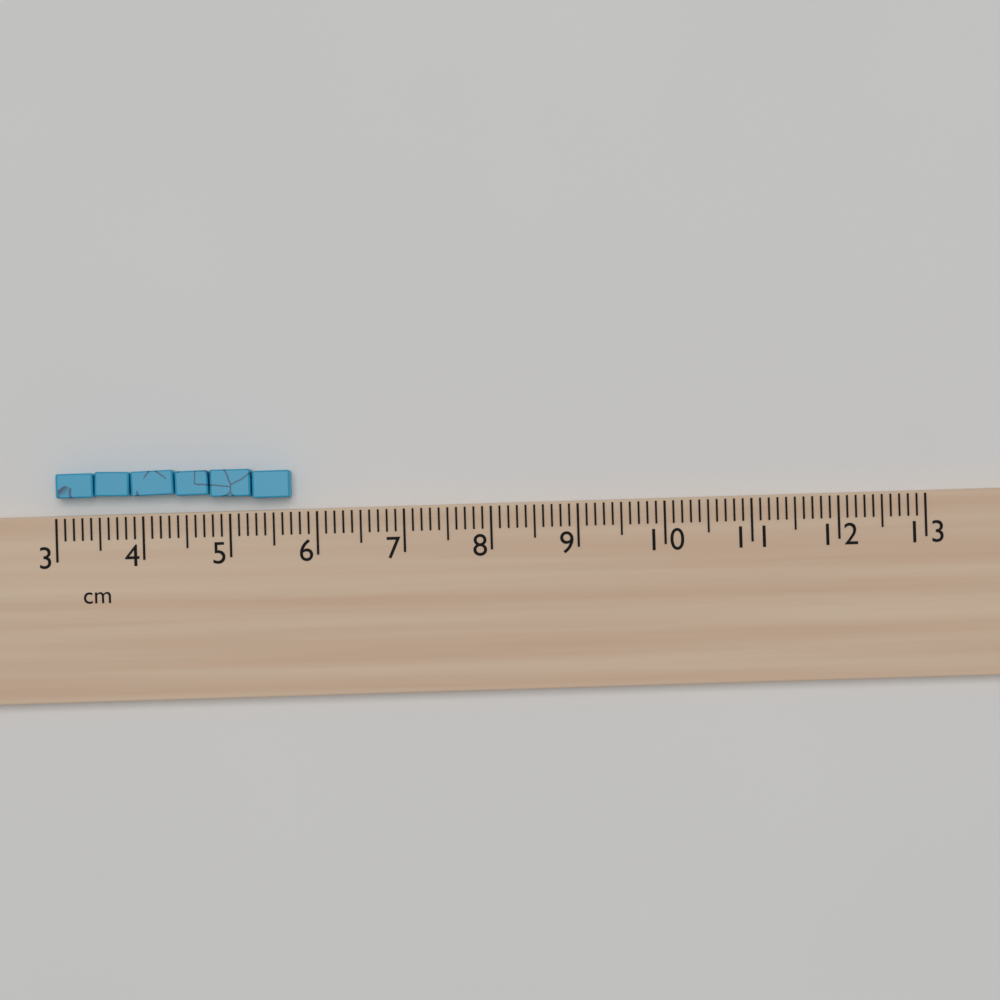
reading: 5.7 cm
